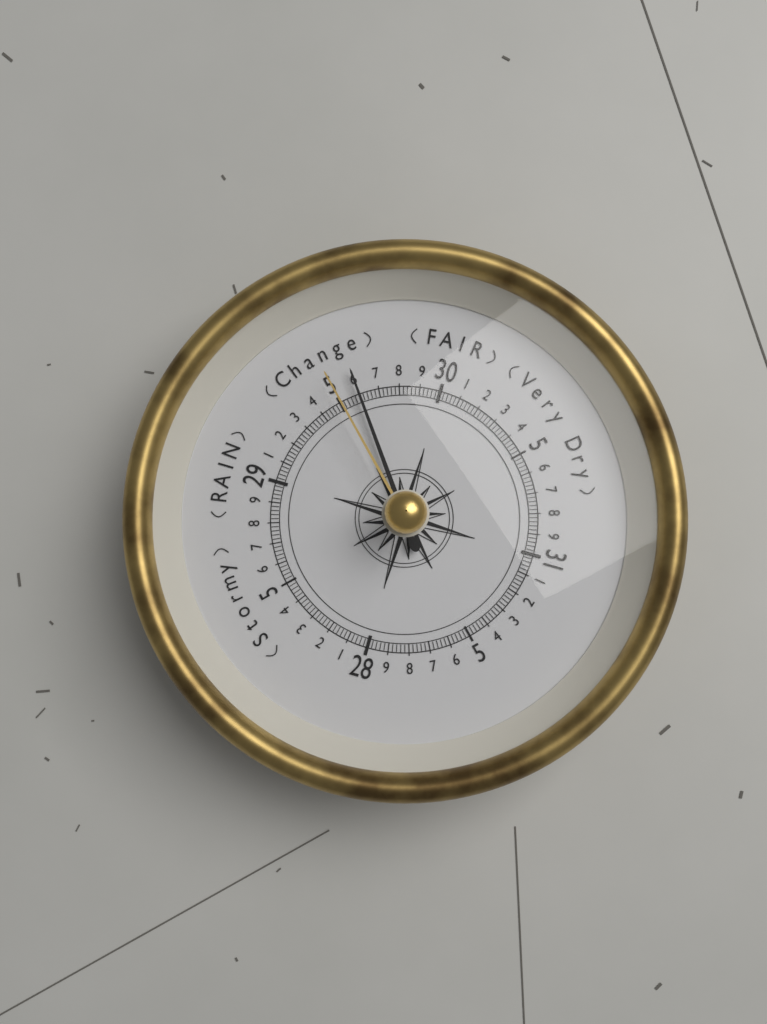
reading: 29.60 (no unit)
